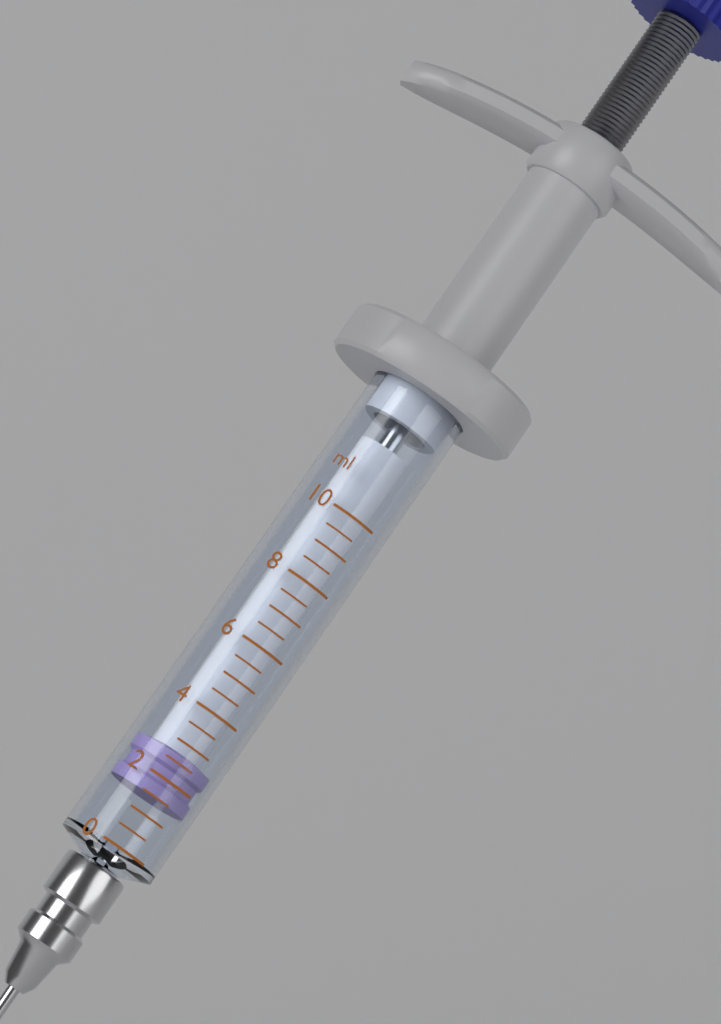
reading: 1.5 ml
